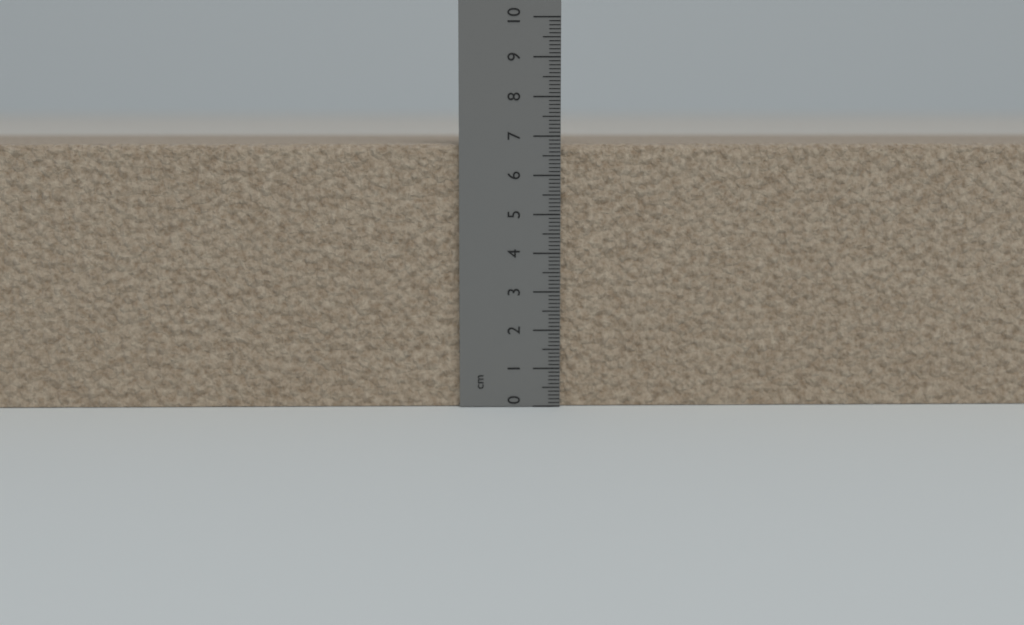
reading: 6.8 cm
